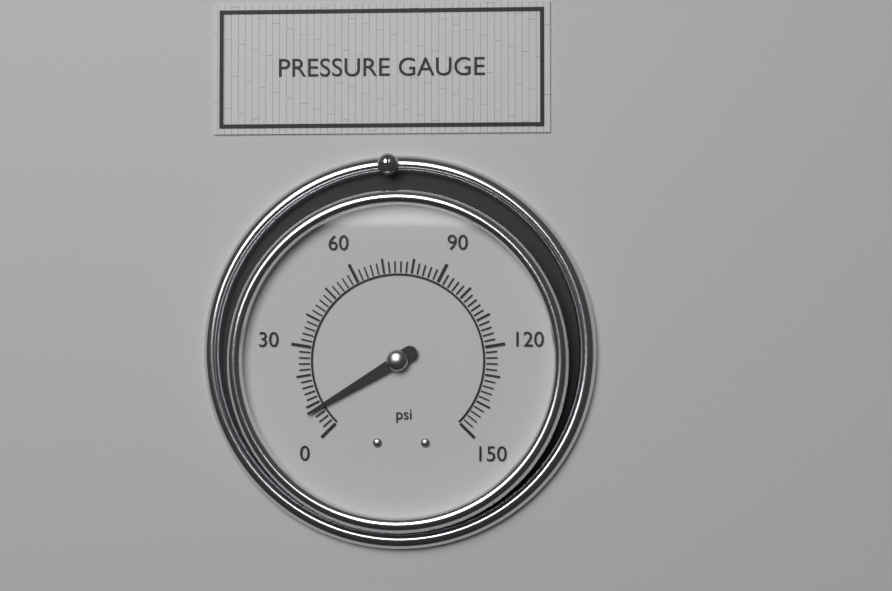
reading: 8 psi
